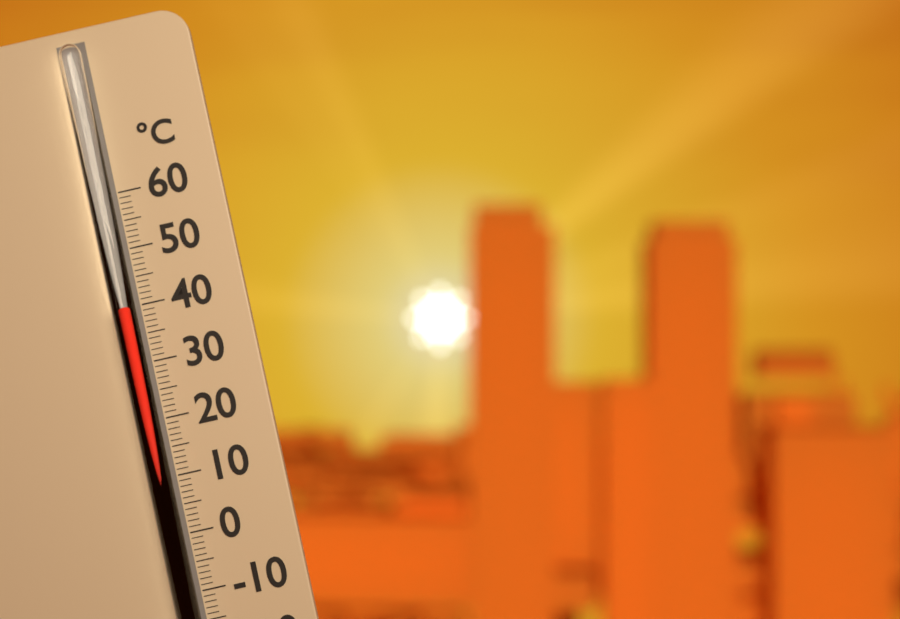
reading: 40 °C
